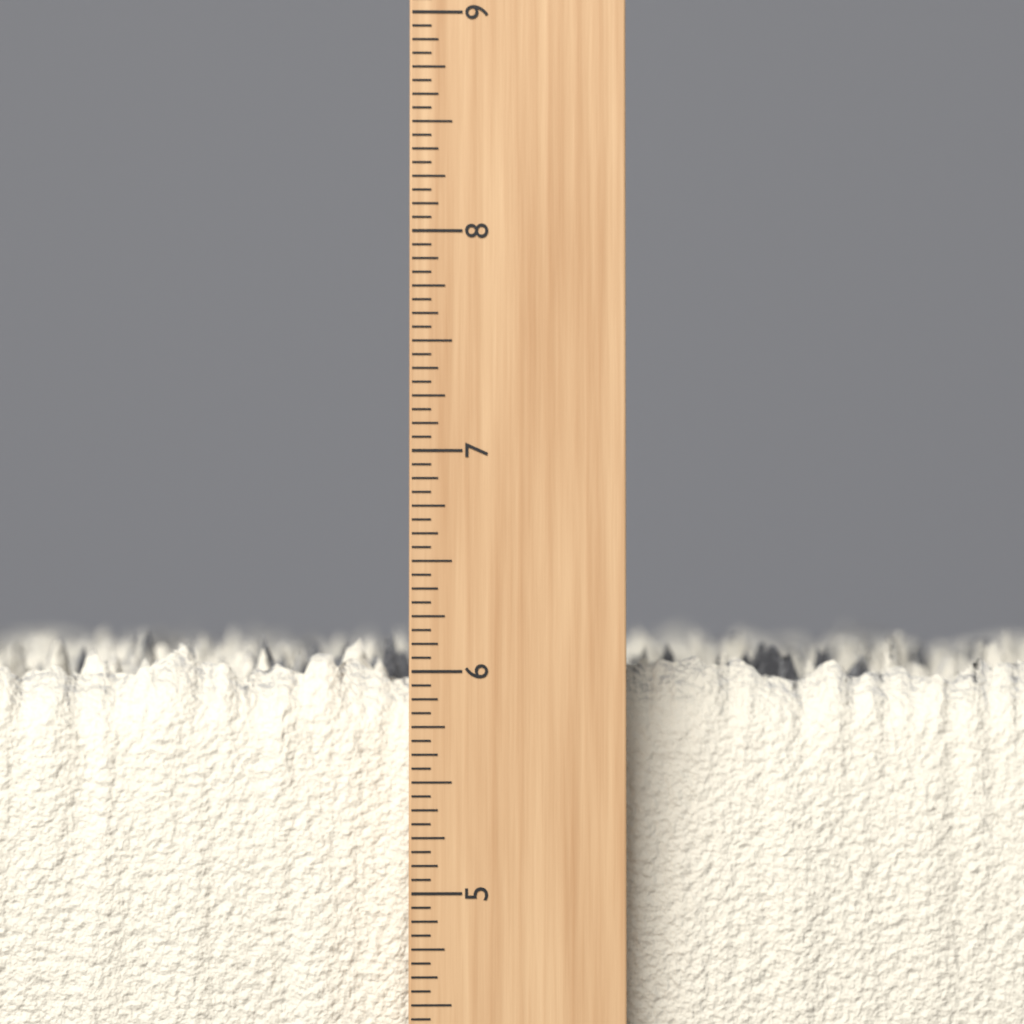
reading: 6.1875 inch
